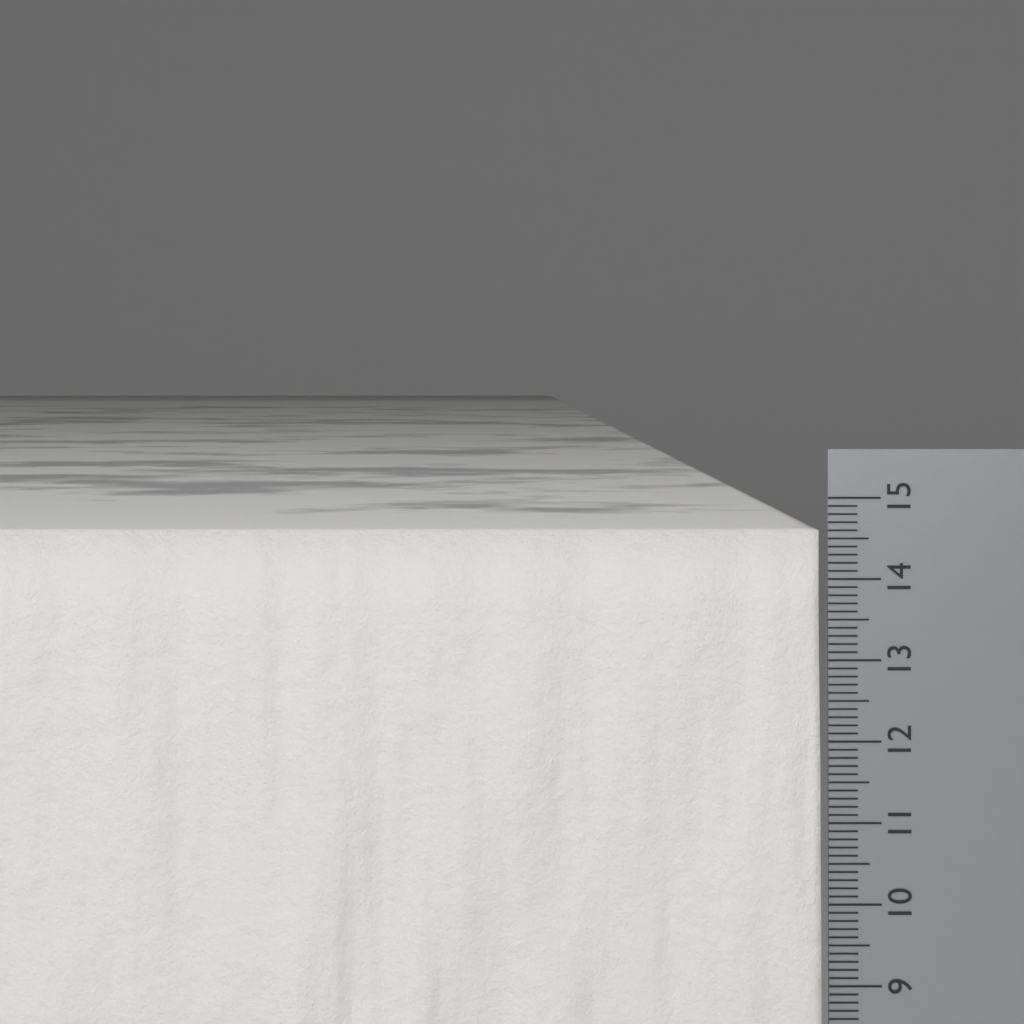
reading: 14.6 cm
